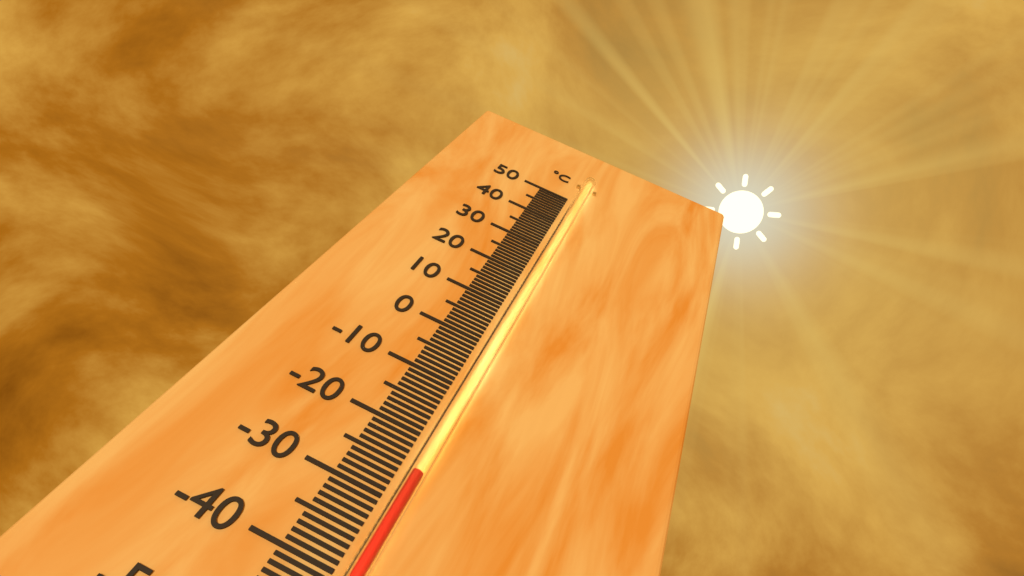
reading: -26 °C
